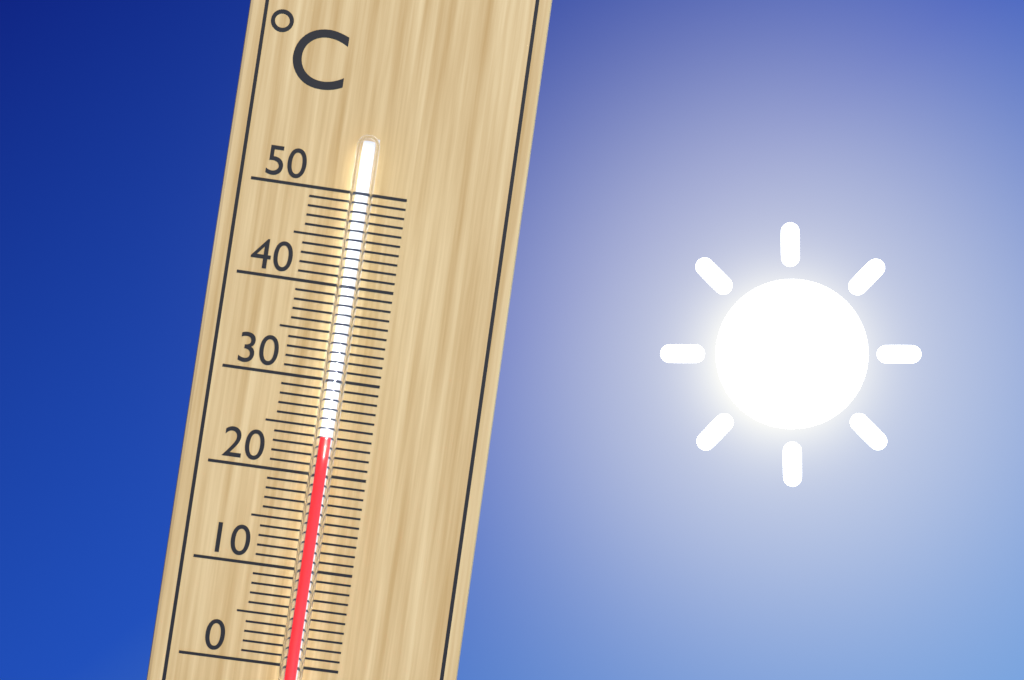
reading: 24 °C
